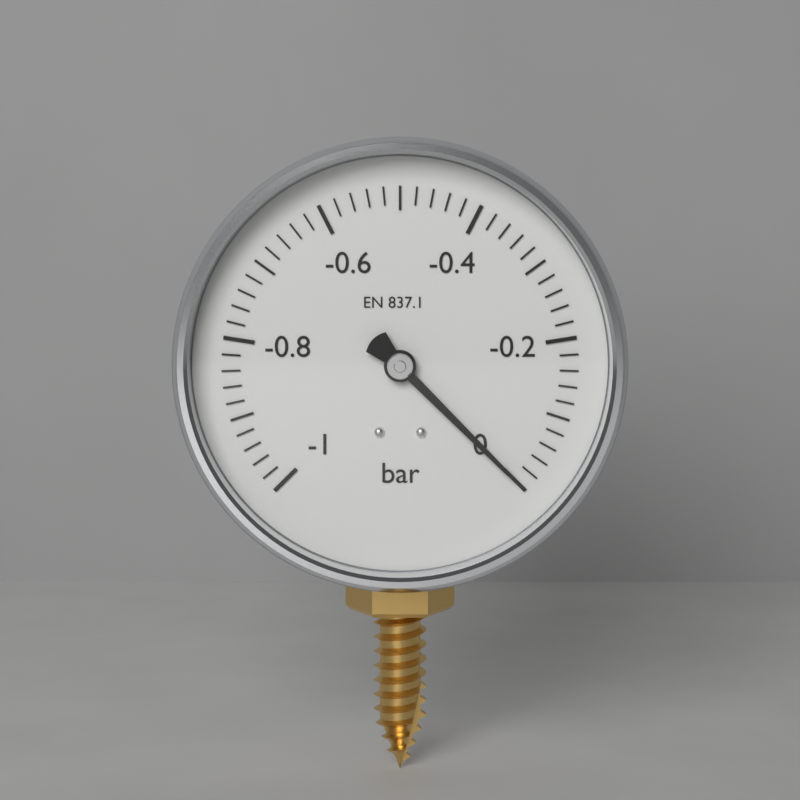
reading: 0.00 bar
